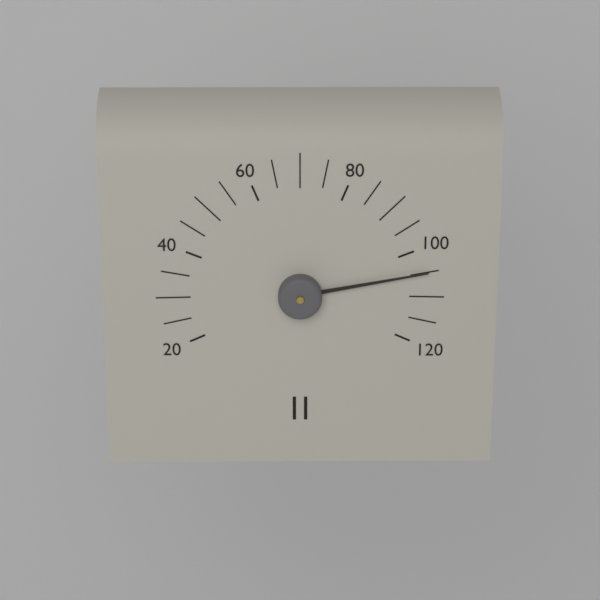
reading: 105 (no unit)
